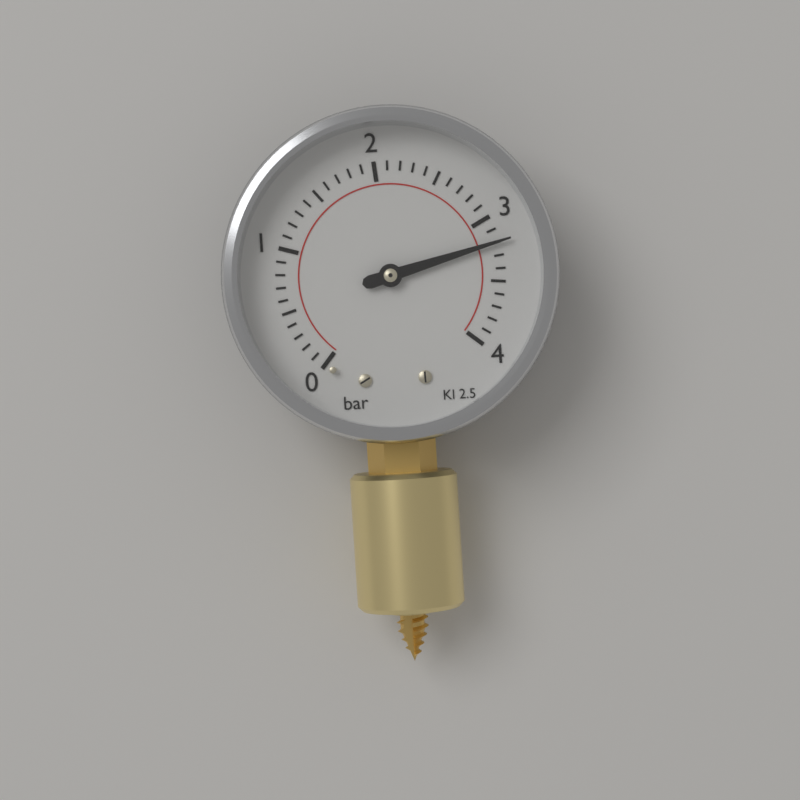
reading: 3.2 bar
